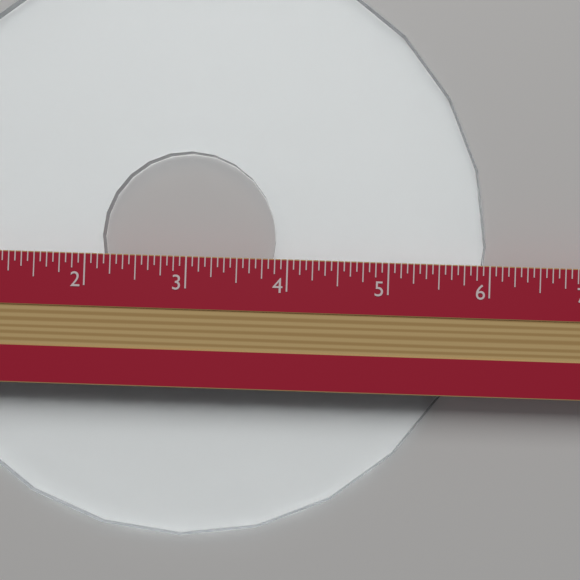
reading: 6.0000 in
